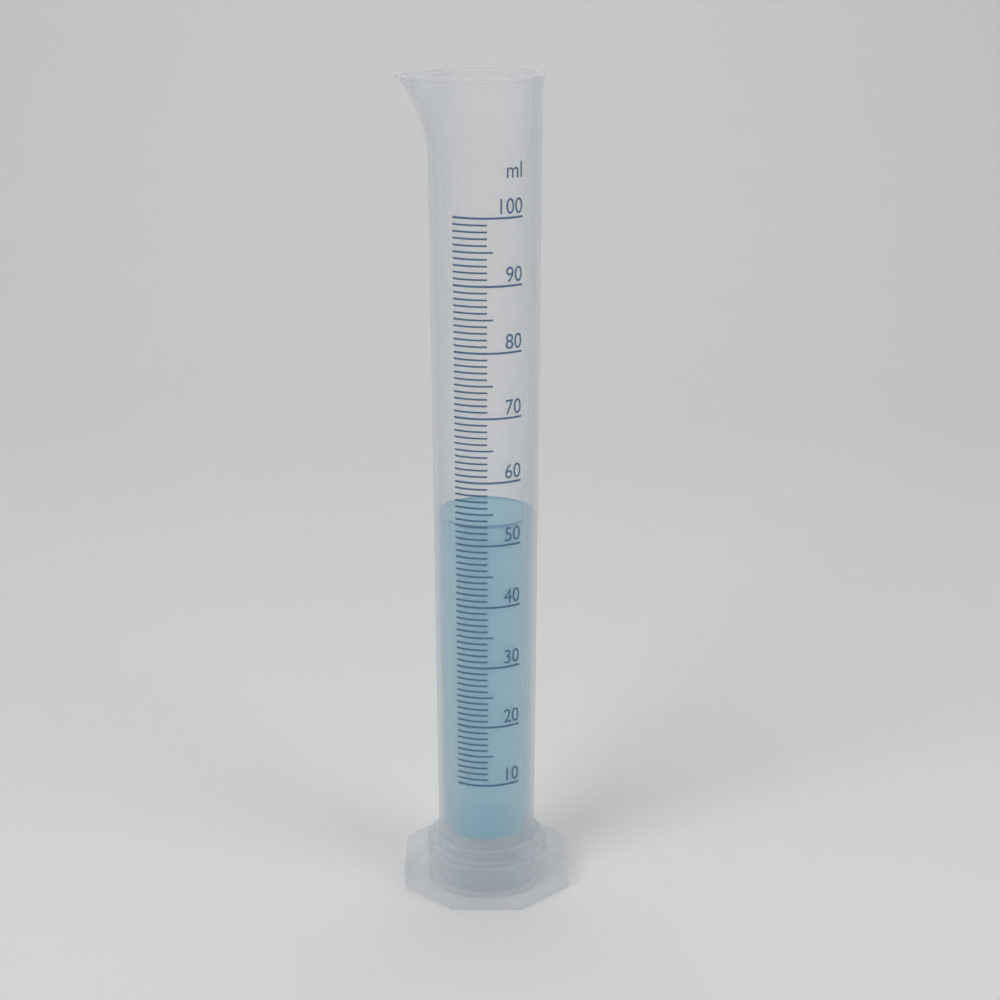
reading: 53 ml
